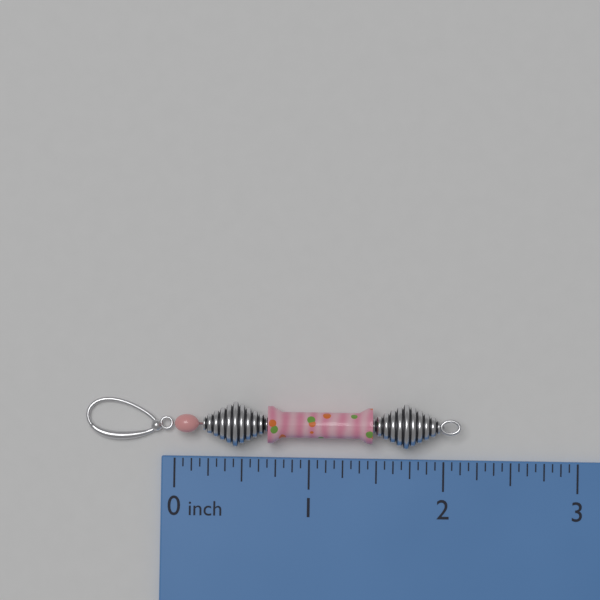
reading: 2.1250 inch
